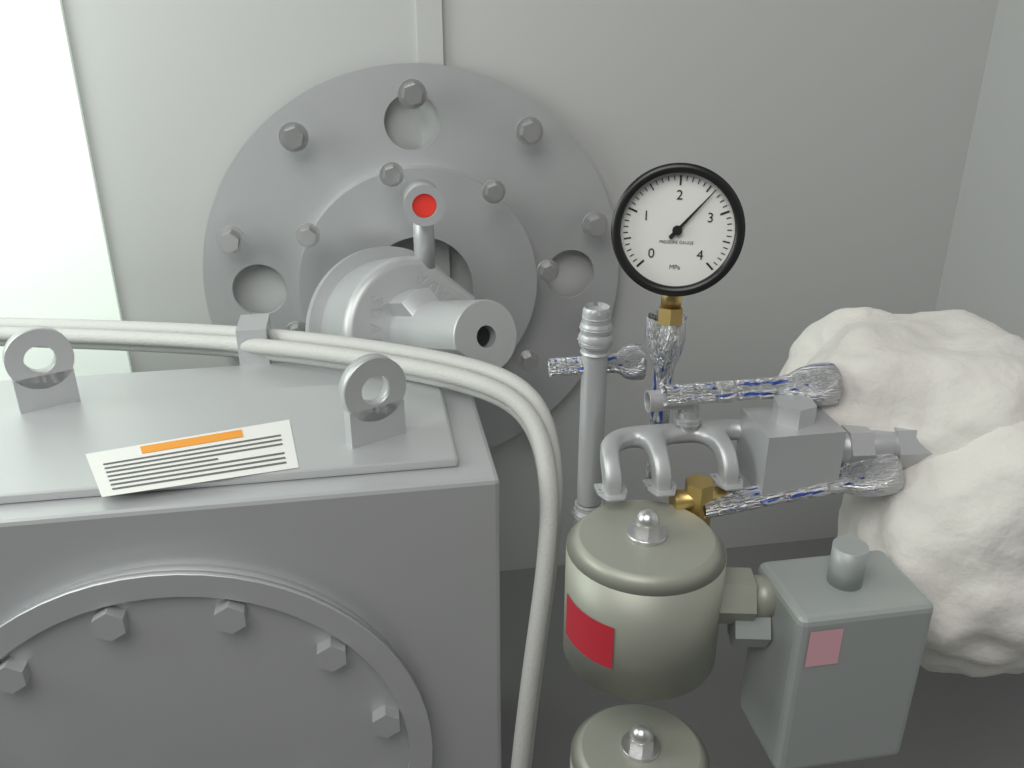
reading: 2.6 MPa
